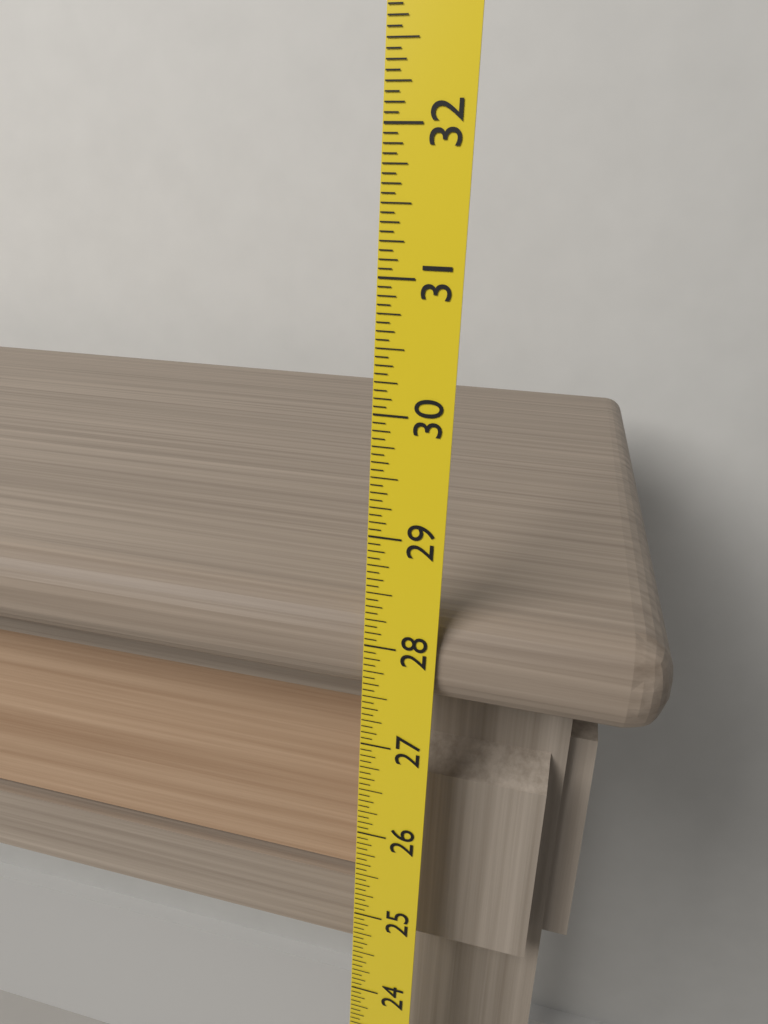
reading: 28.3125 (no unit)
